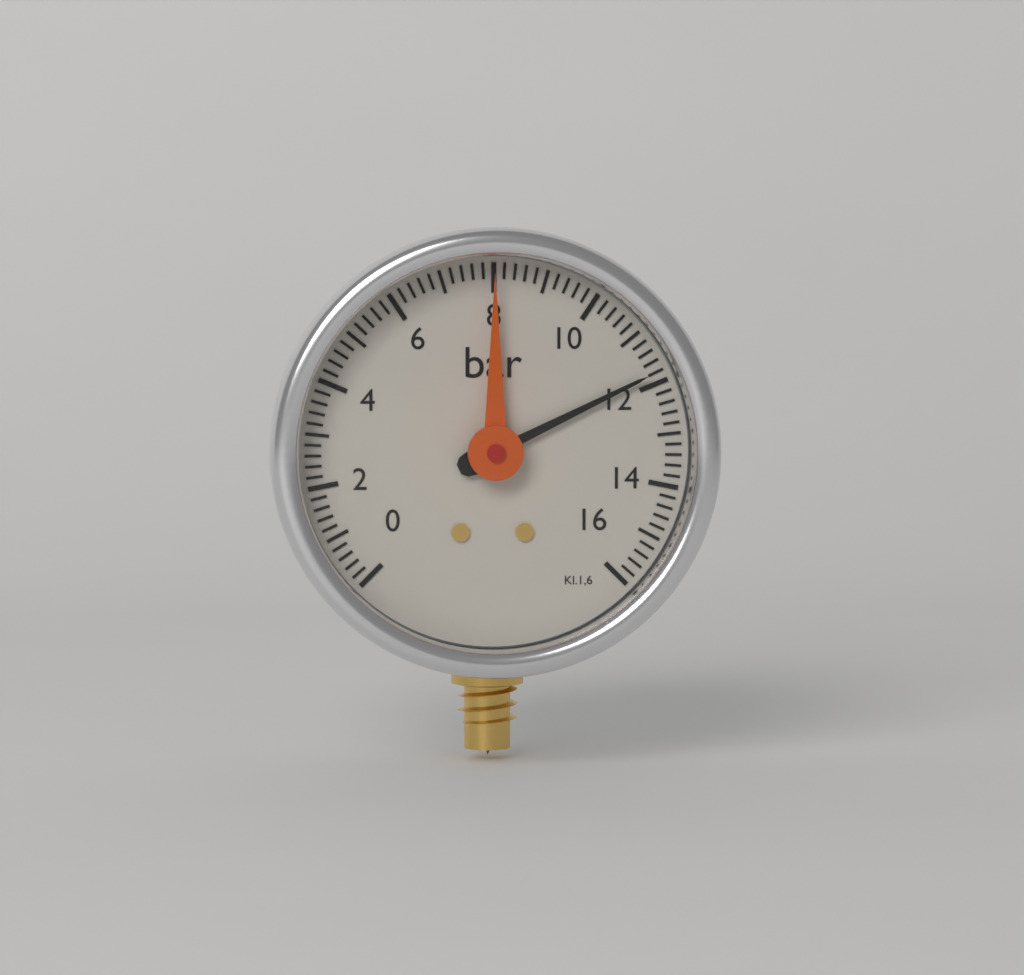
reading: 11.8 bar
